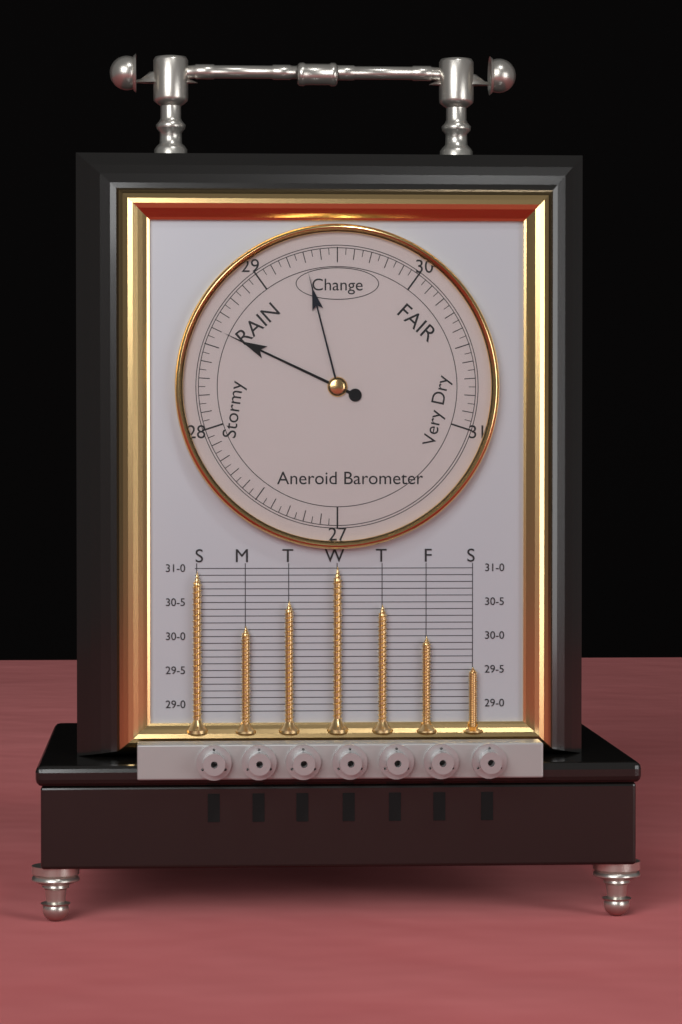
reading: 28.60 (no unit)
